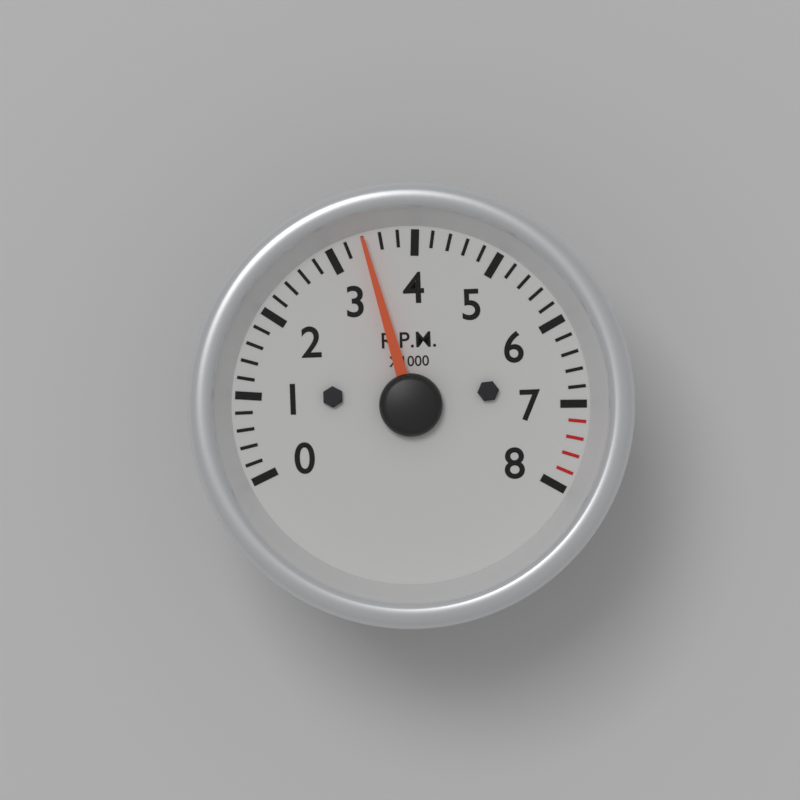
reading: 3400 RPM
